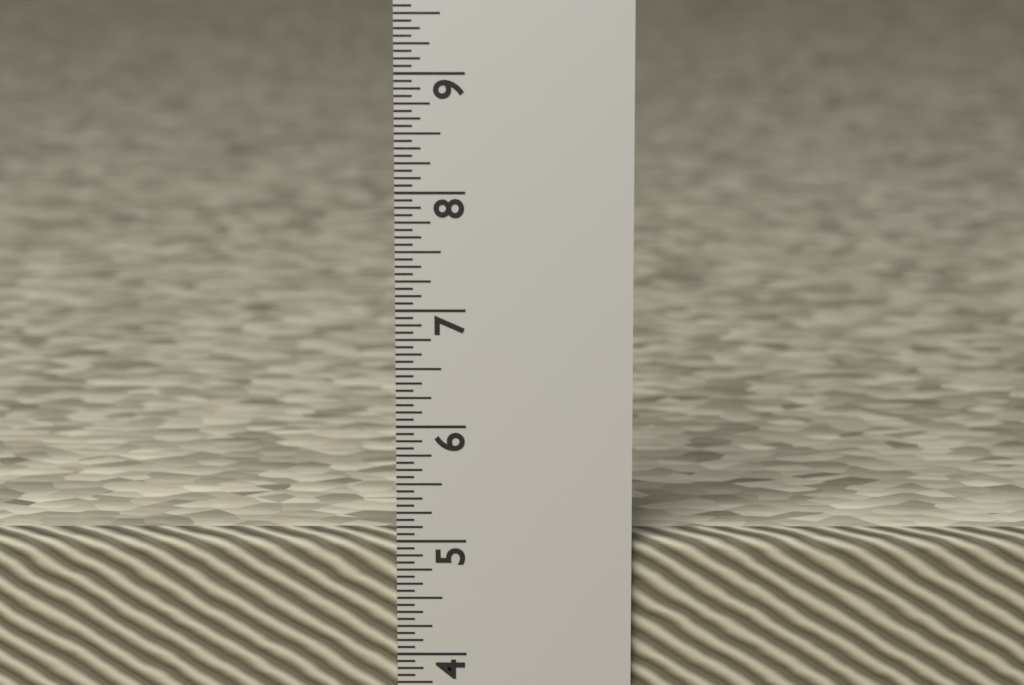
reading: 5.0000 in
